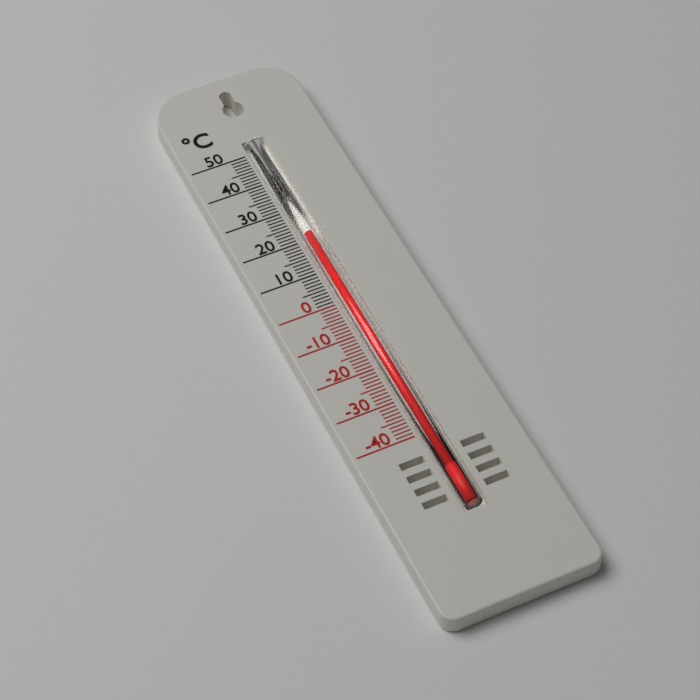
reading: 22 °C
